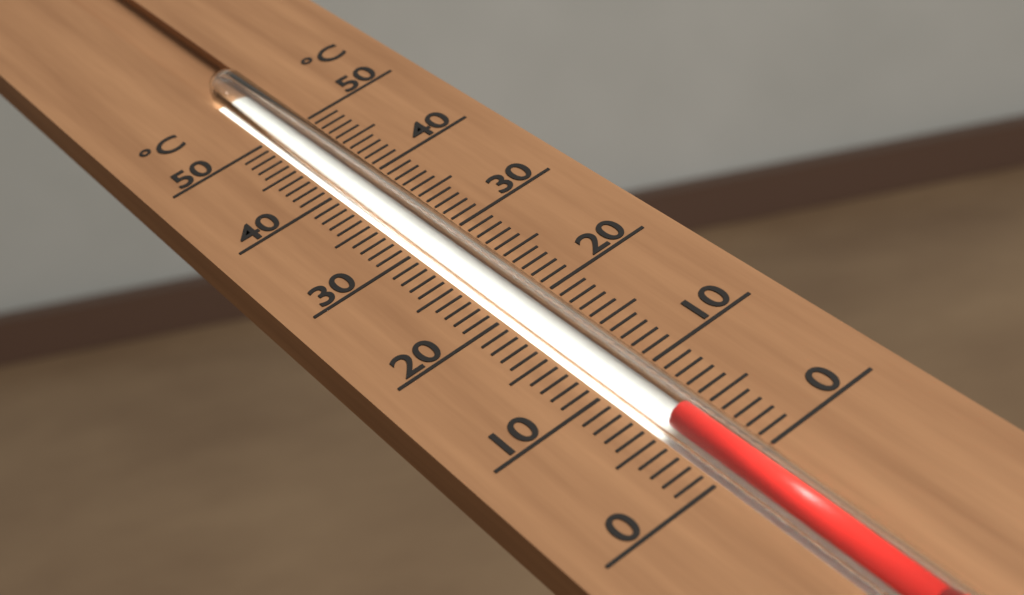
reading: 5 °C
